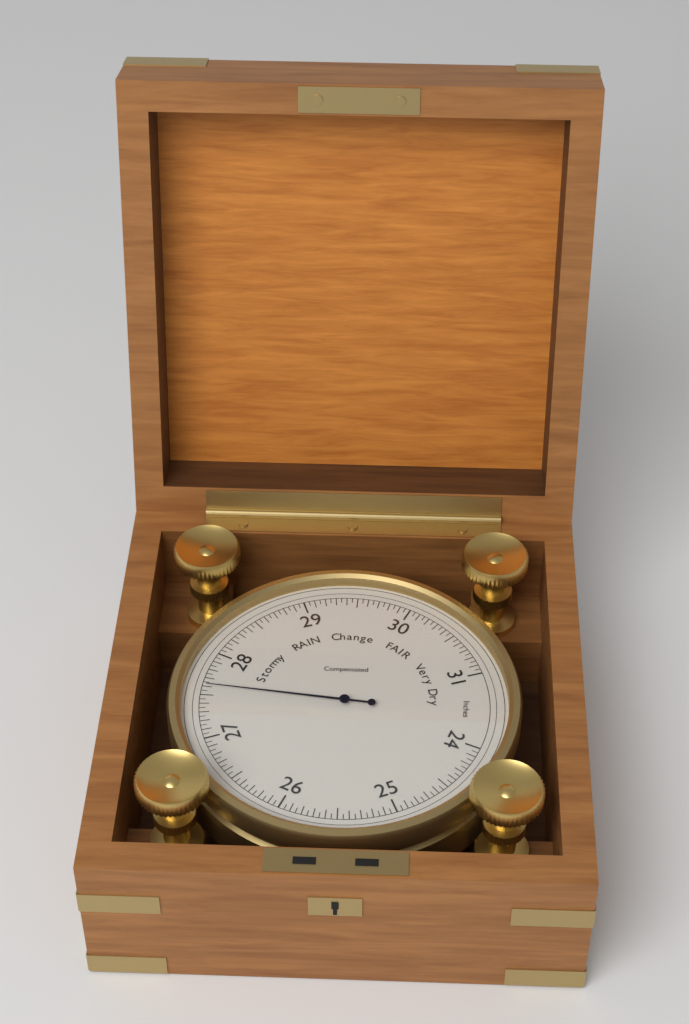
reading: 27.60 inHg
